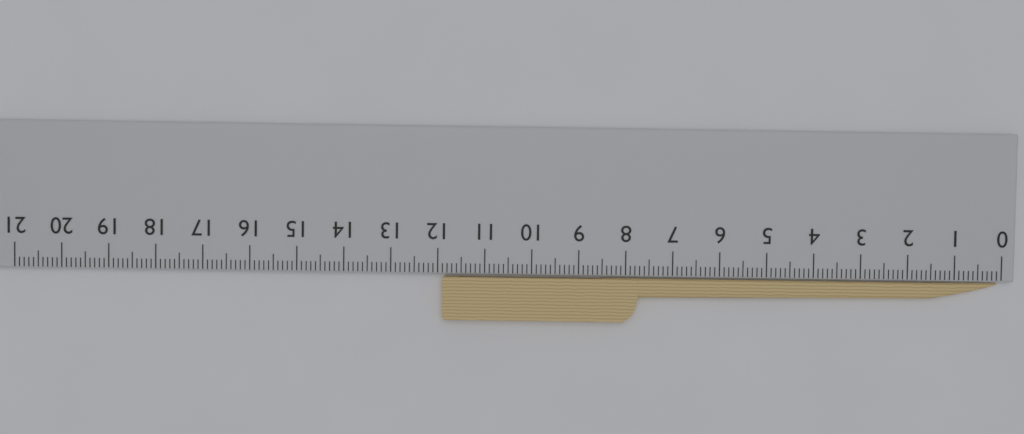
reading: 11.9 cm
